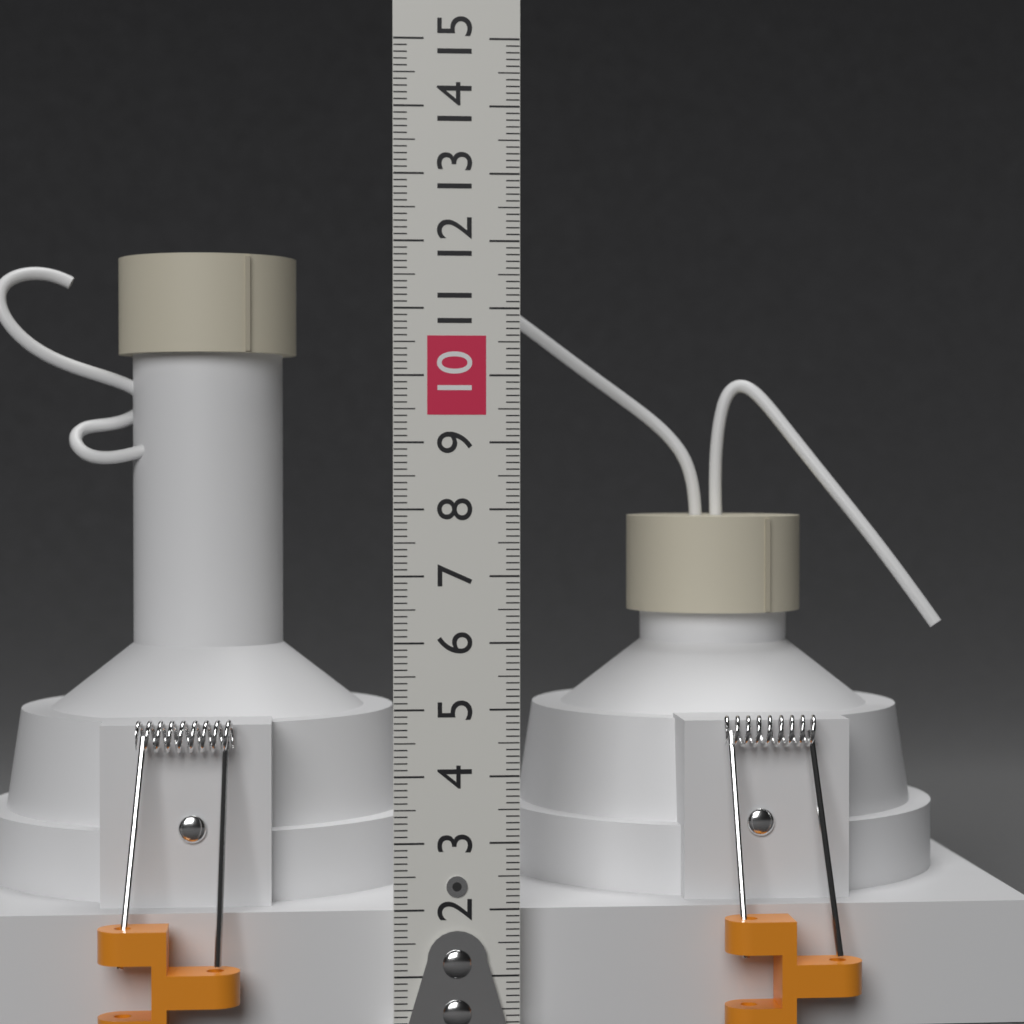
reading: 12.1 cm
